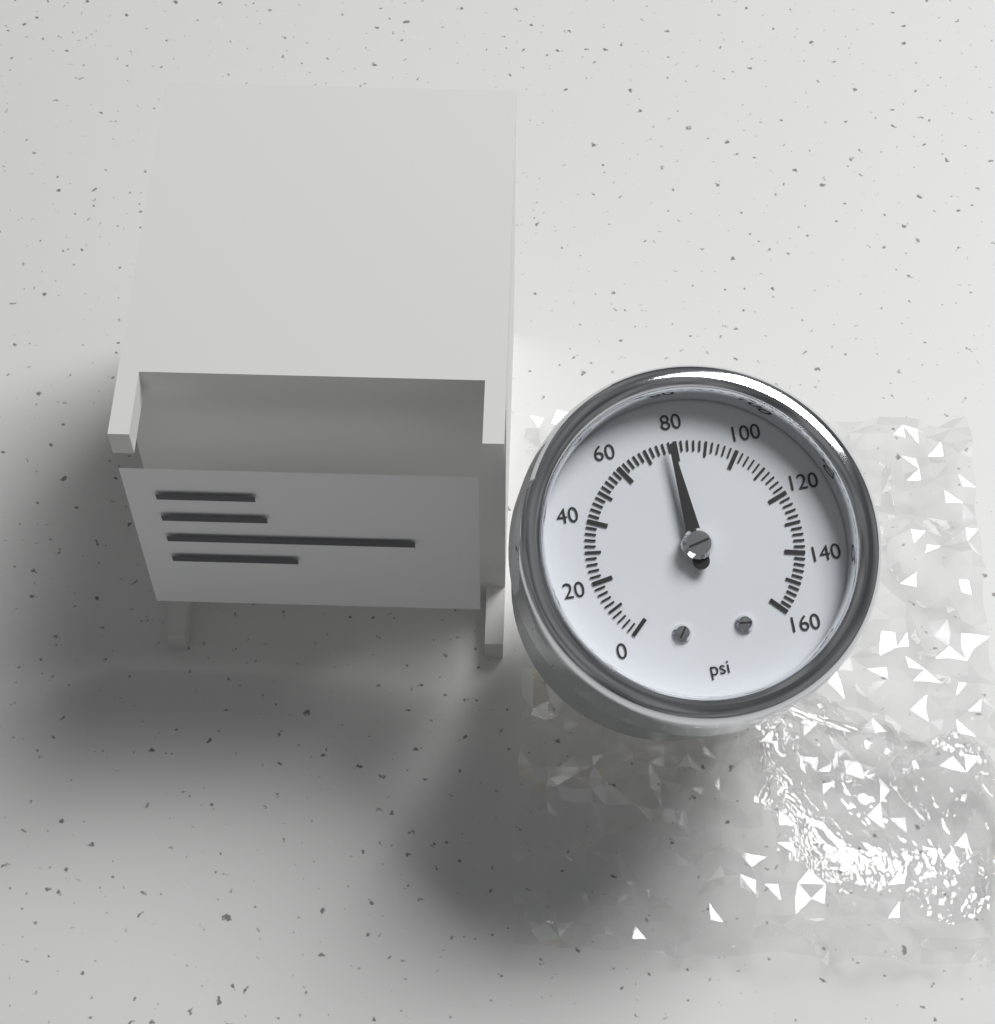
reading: 78 psi
